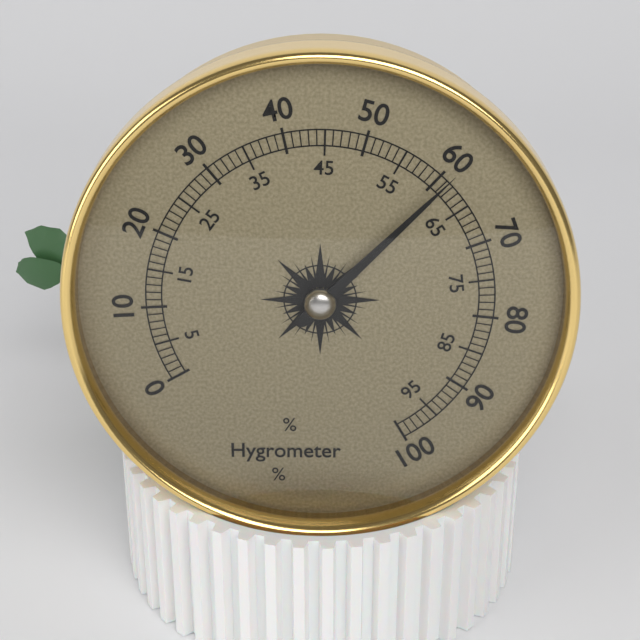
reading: 61 %
